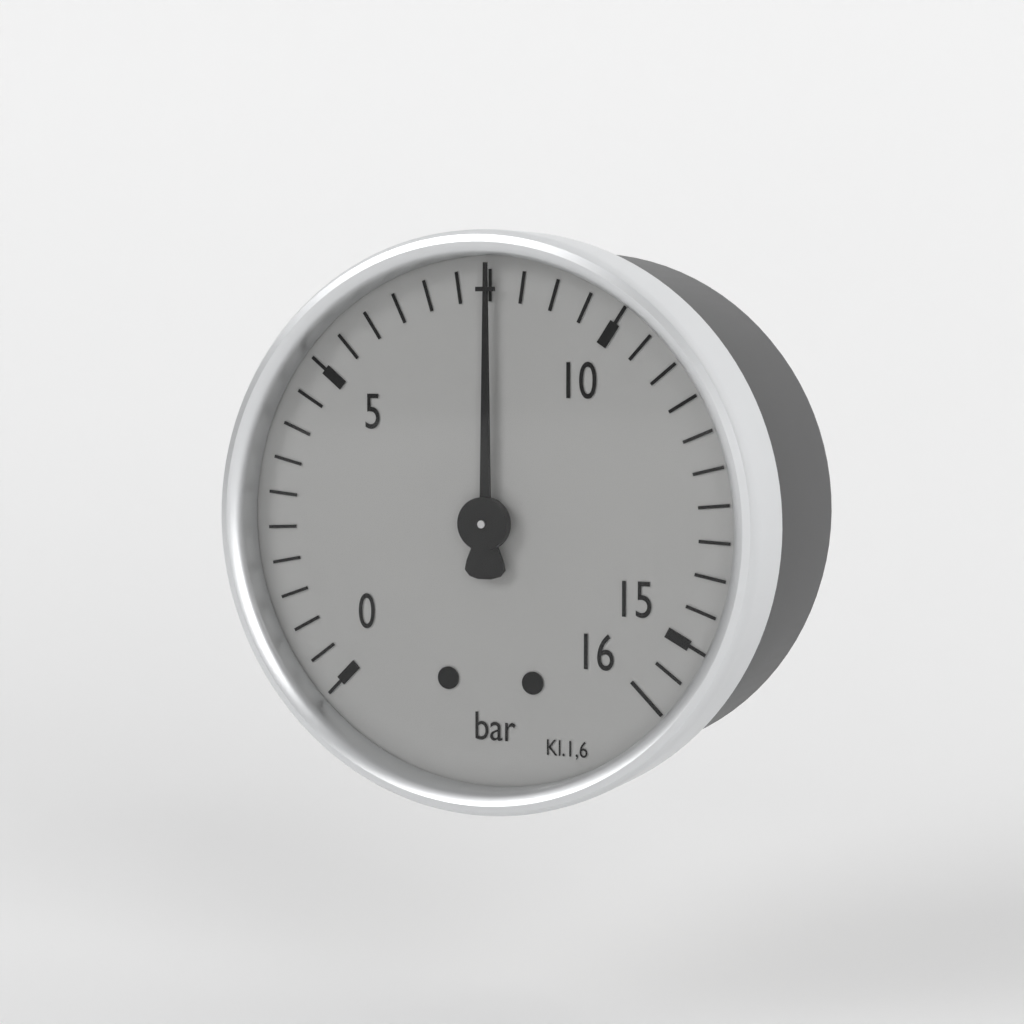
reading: 8.0 bar
